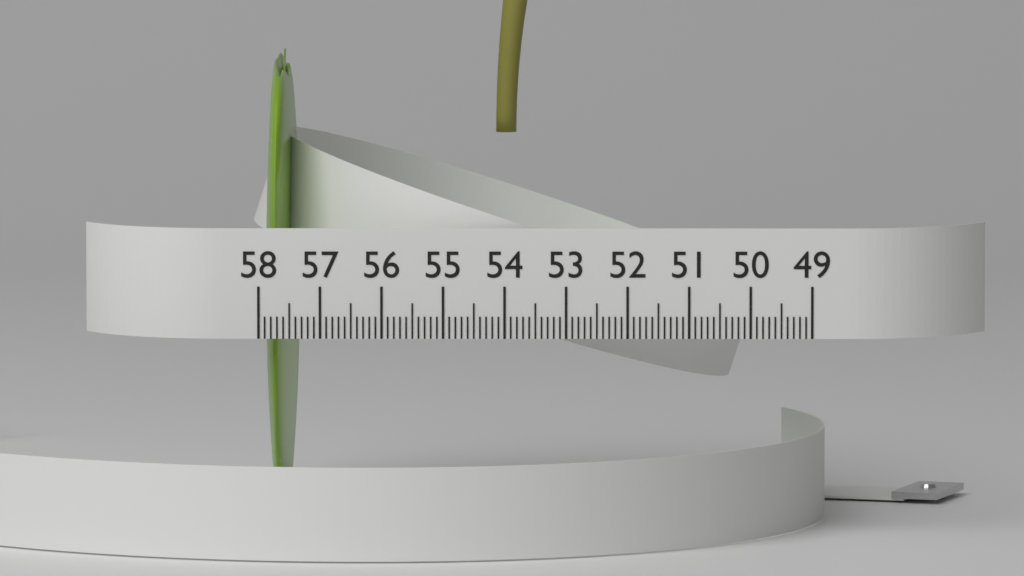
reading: 57.5 (no unit)
